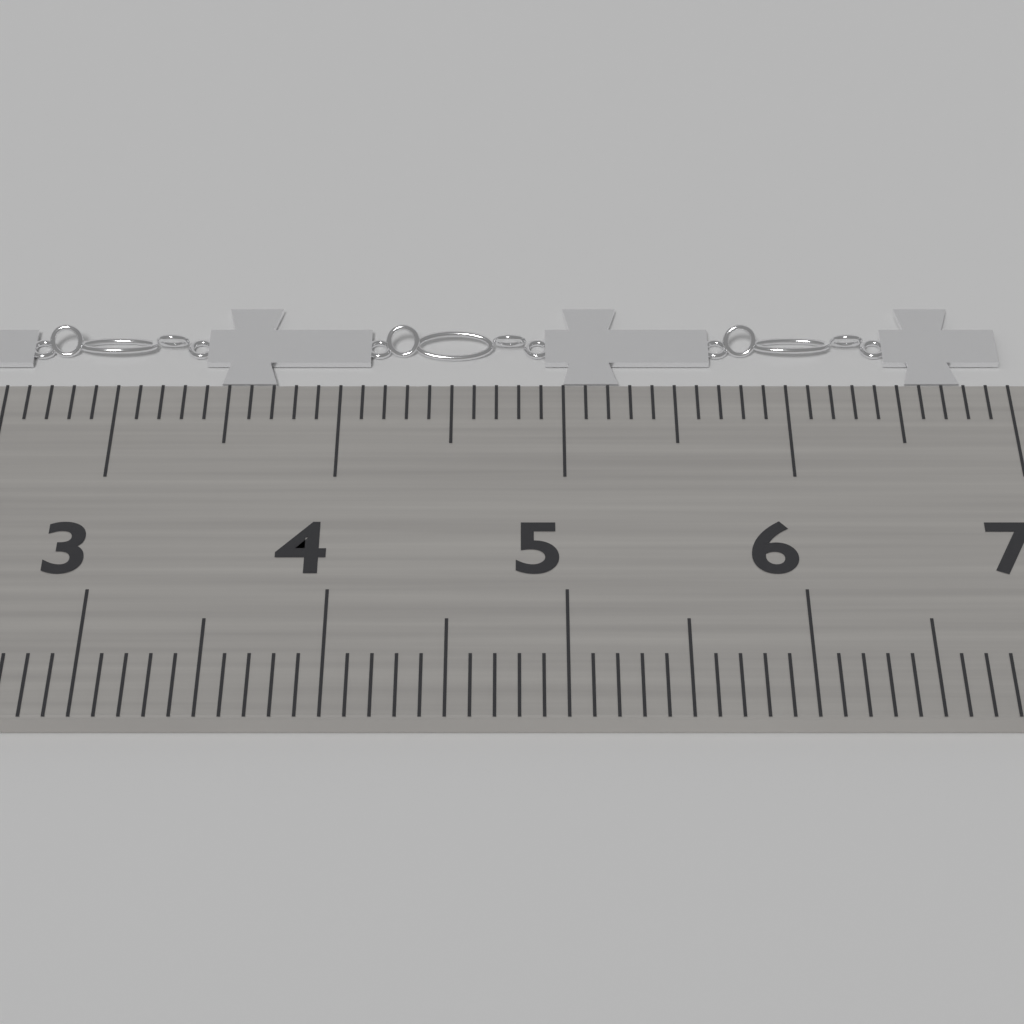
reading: 7.0 cm
